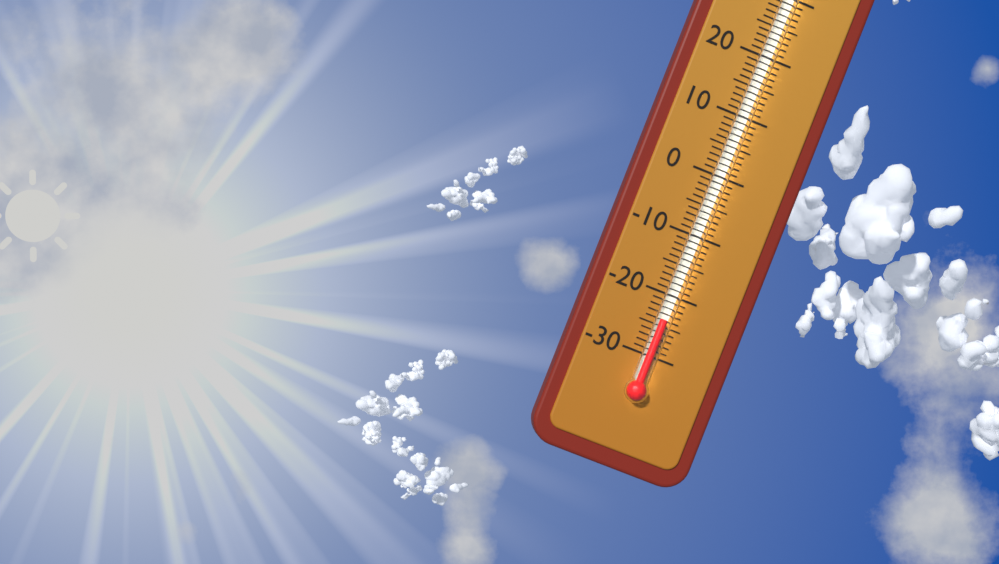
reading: -24 °C
